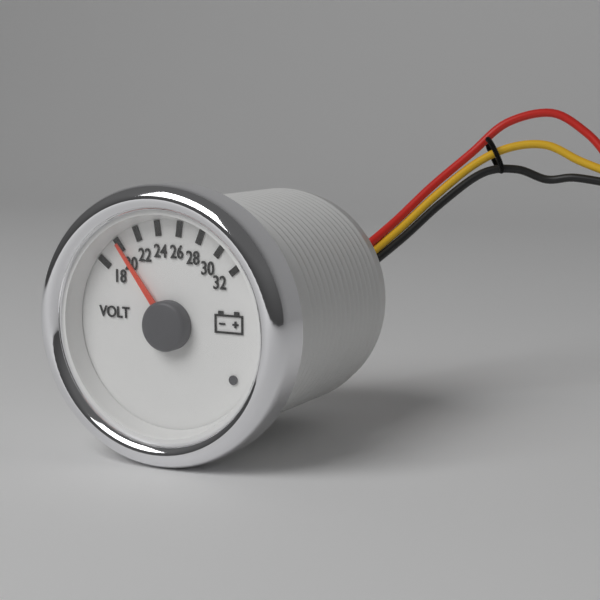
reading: 20 V
